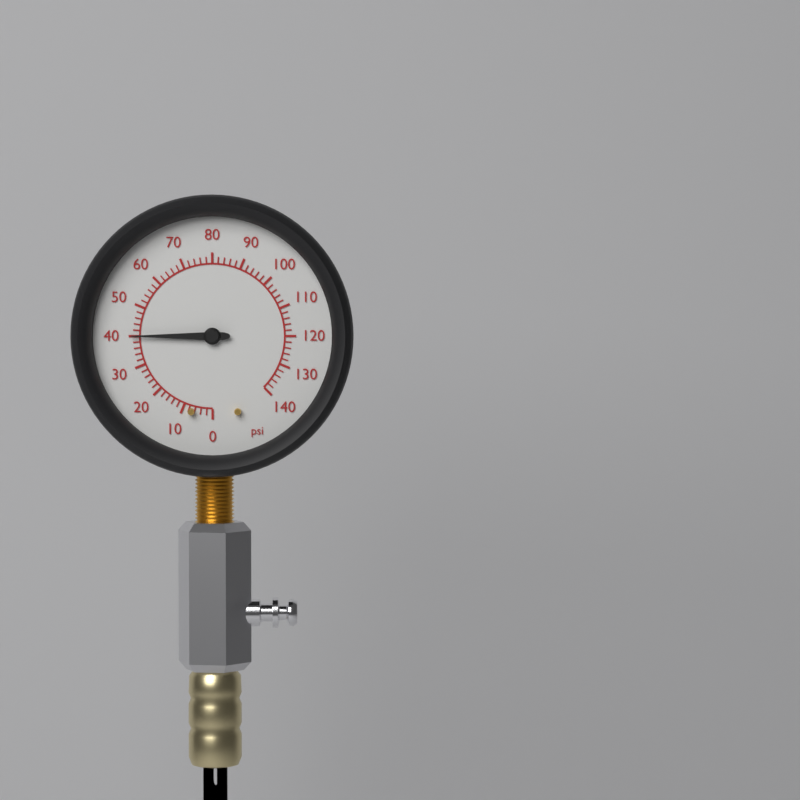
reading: 40 psi
